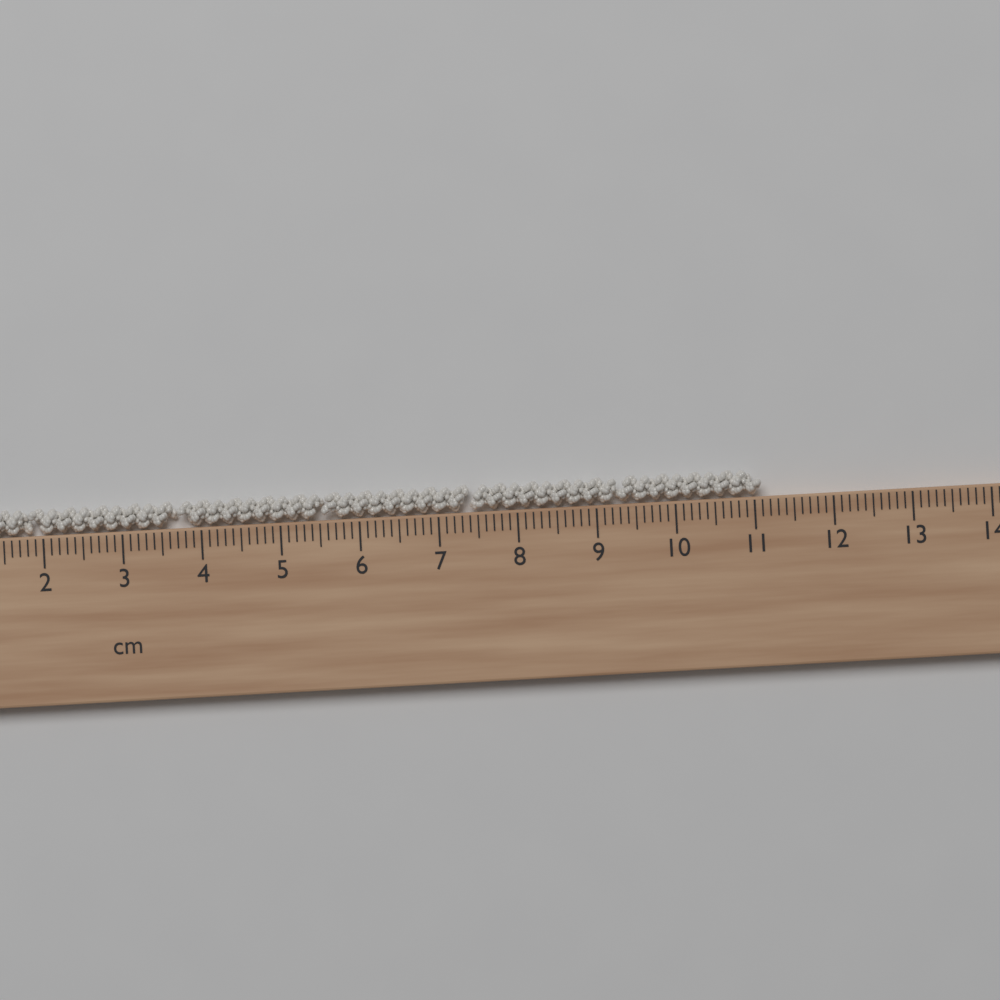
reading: 11.1 cm
